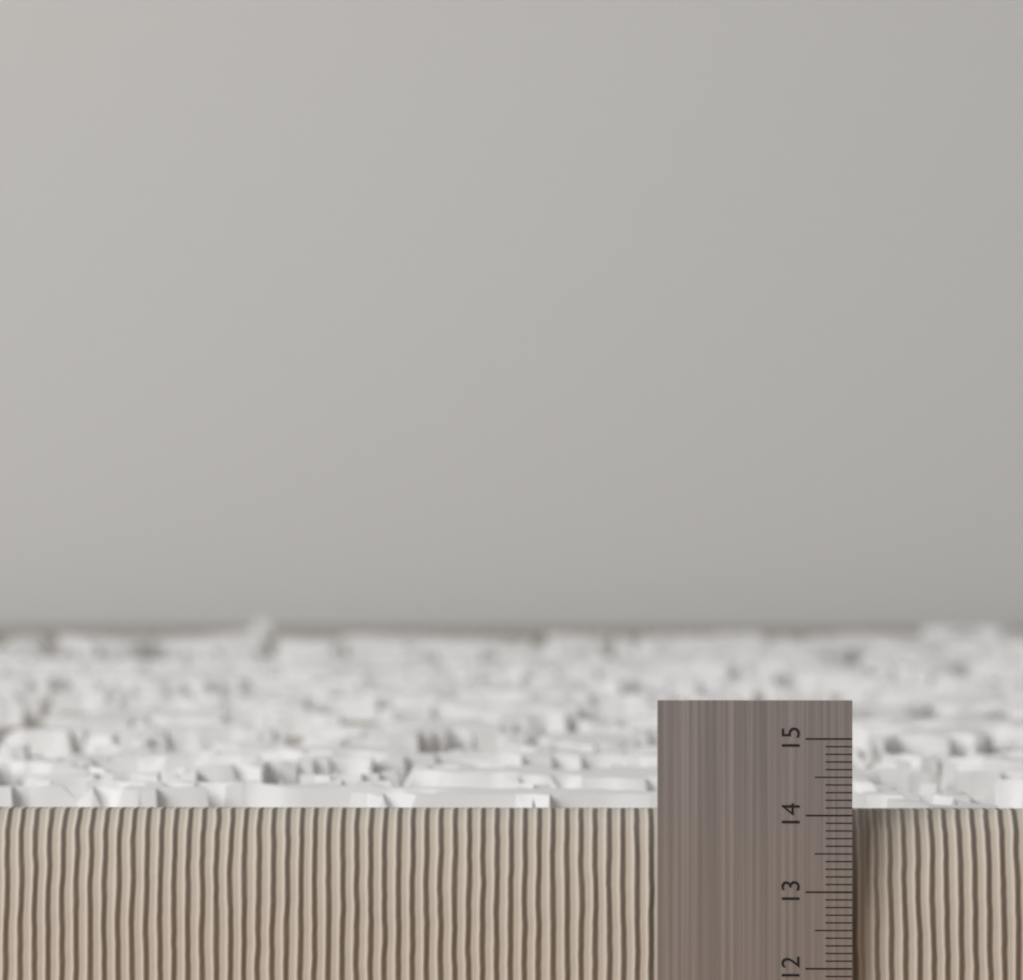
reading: 14.0 (no unit)
